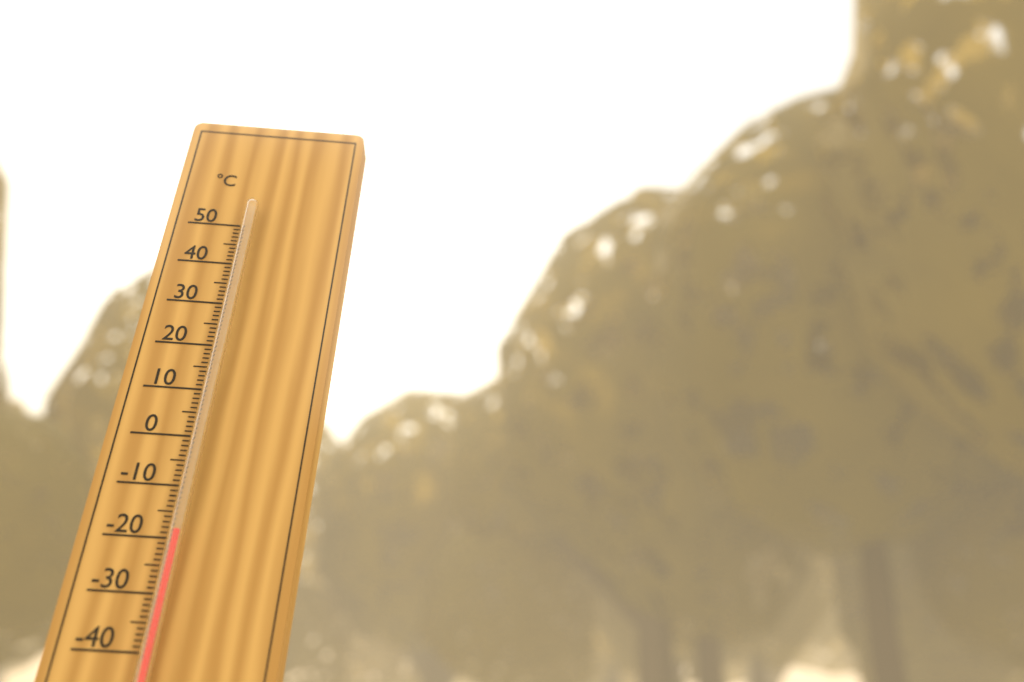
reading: -19 °C
